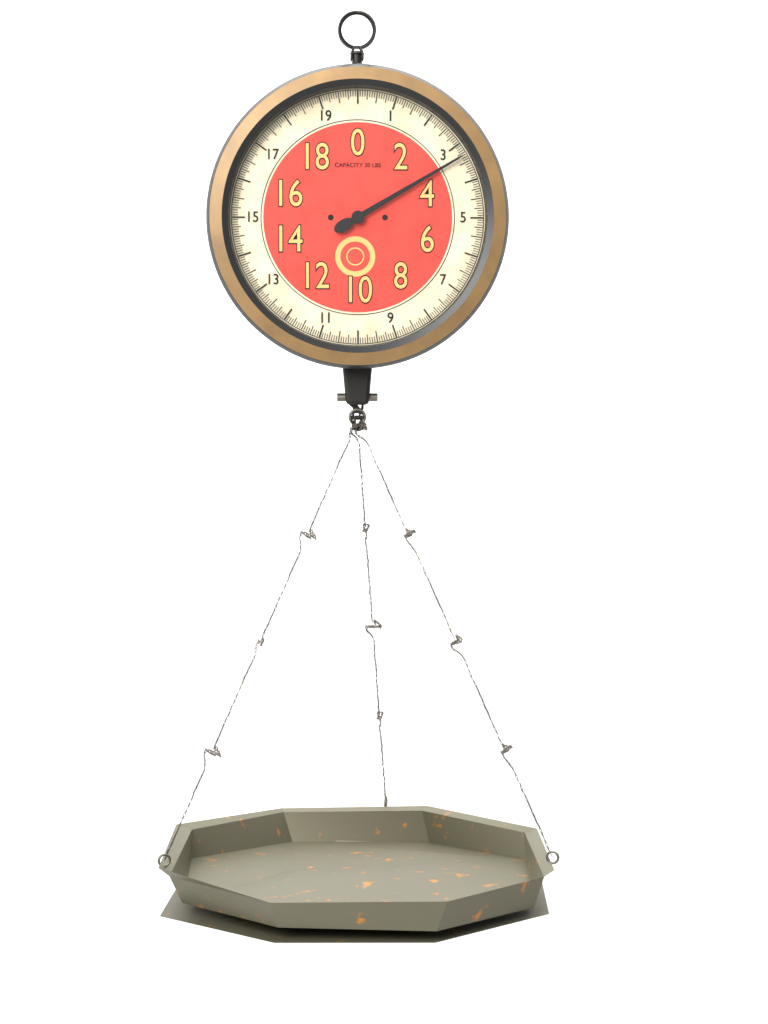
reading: 3.3125 lbs
